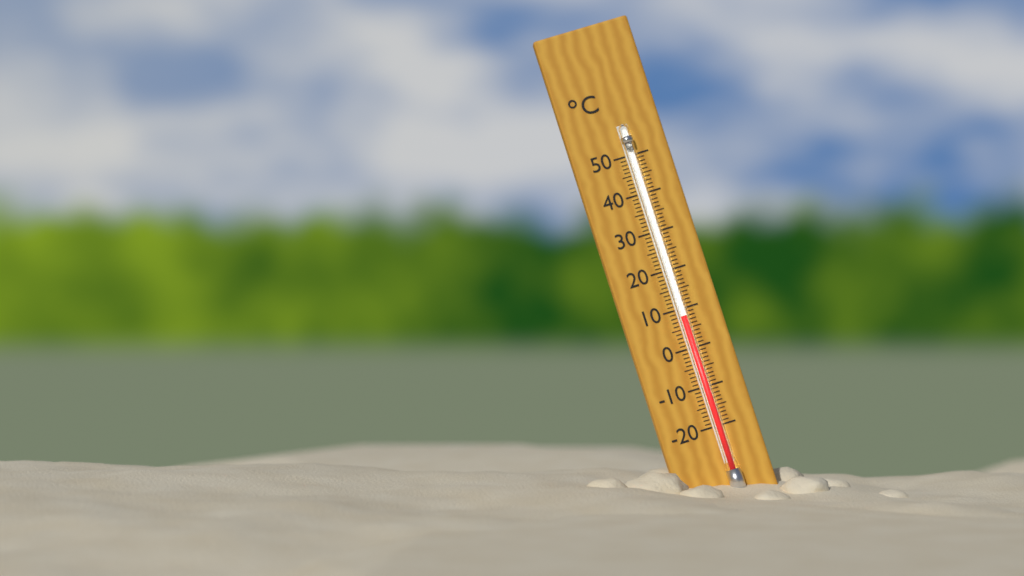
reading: 8 °C
